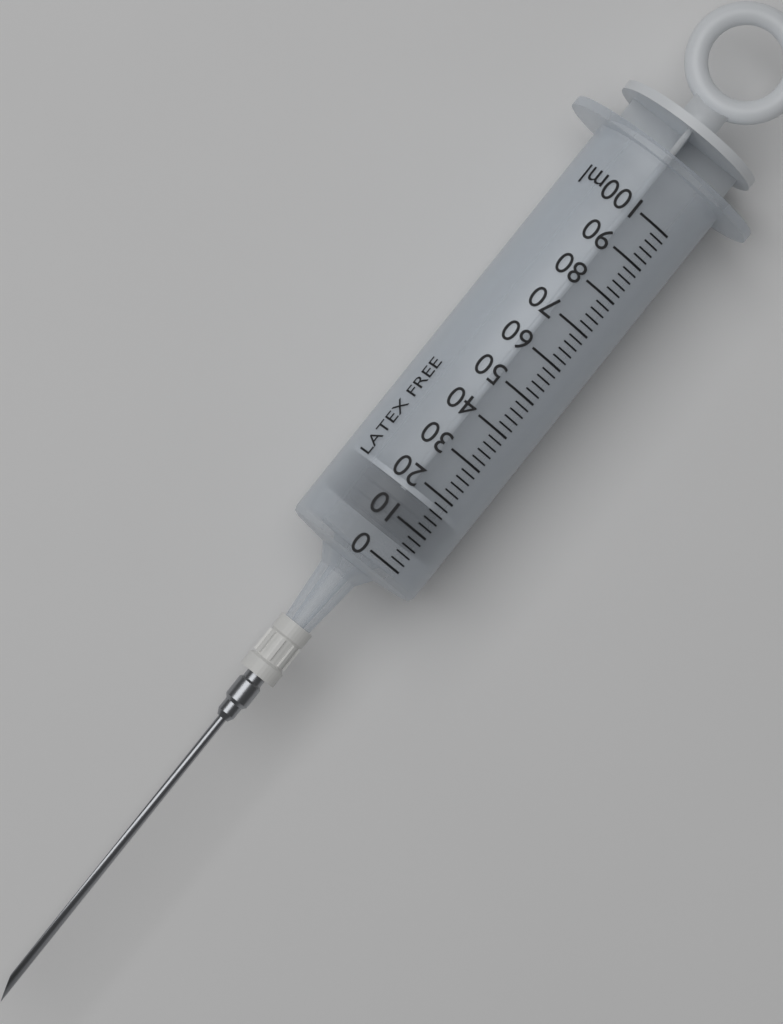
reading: 6 ml
